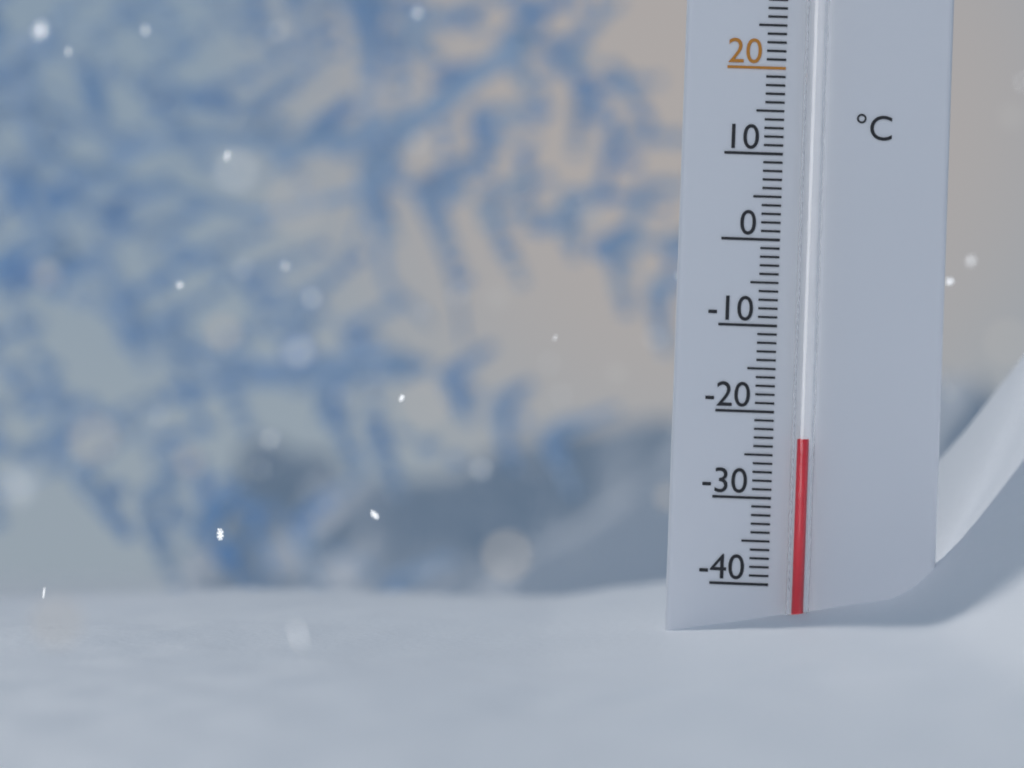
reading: -23 °C
